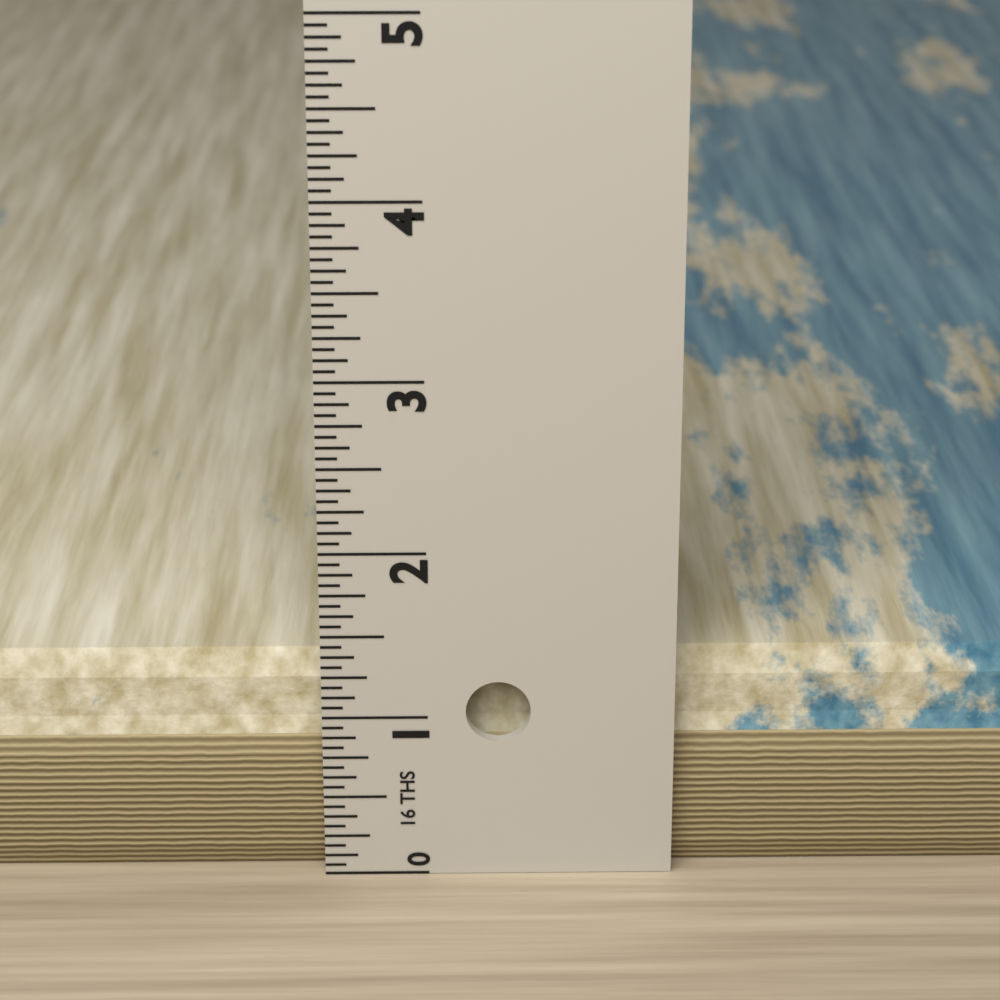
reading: 1.3125 in
